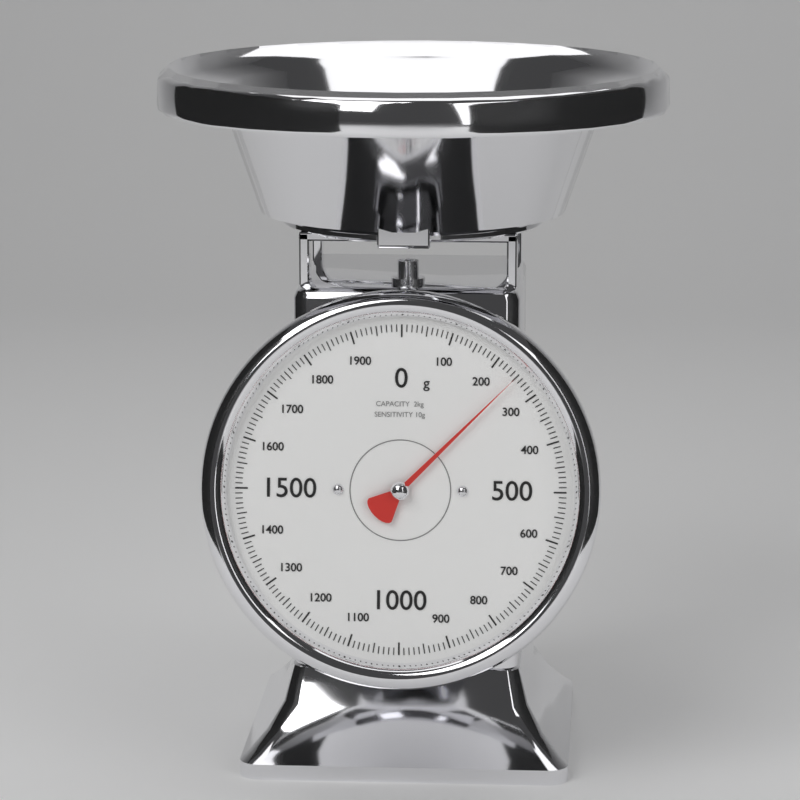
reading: 250 g
